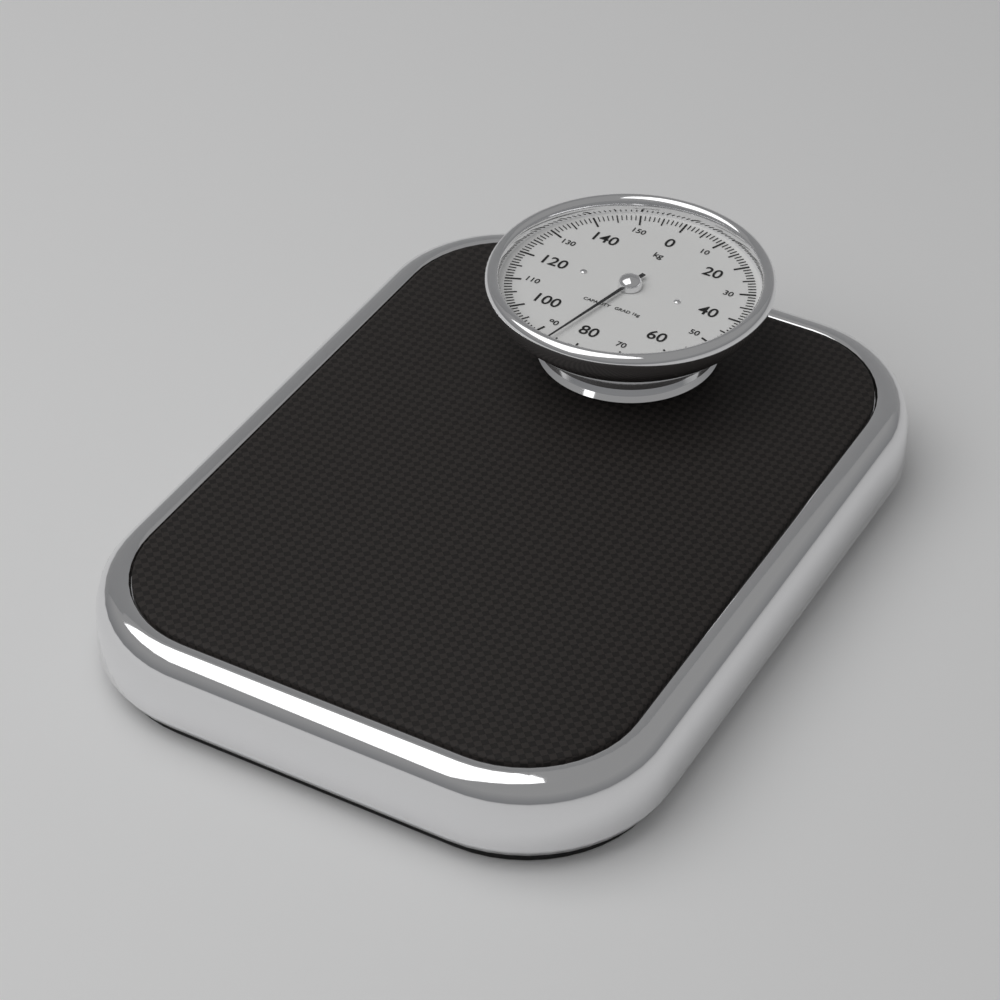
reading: 86 kg
